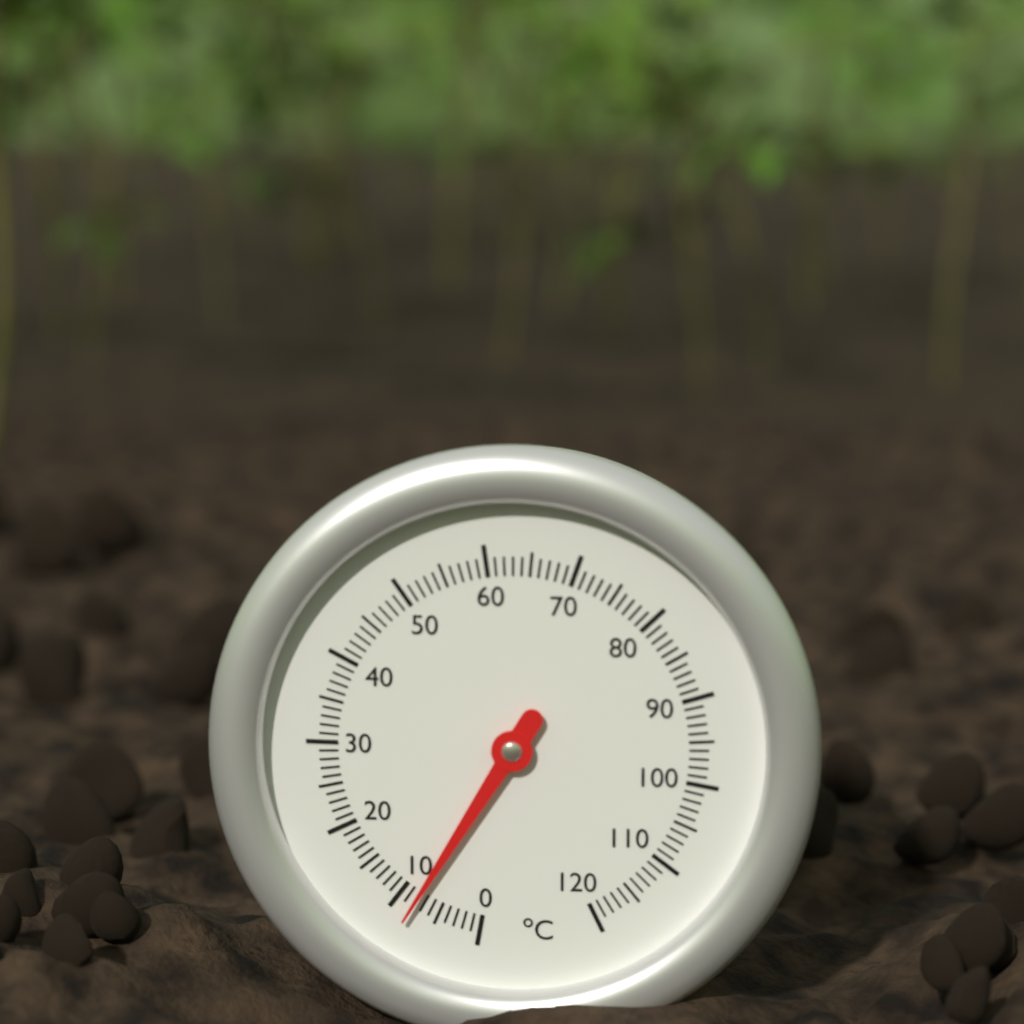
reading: 8 °C
